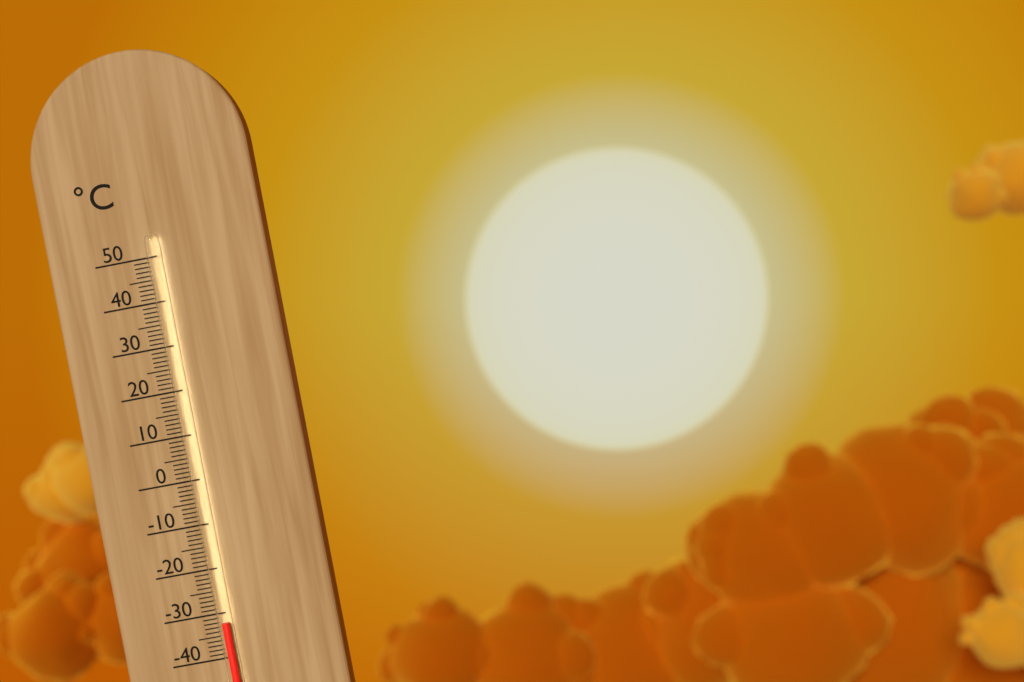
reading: -32 °C
